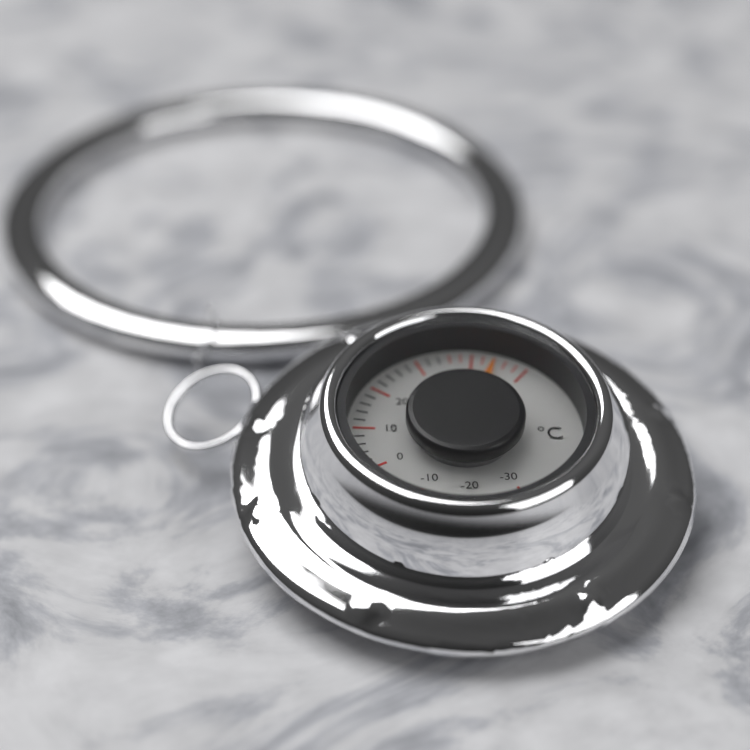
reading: 44 °C
